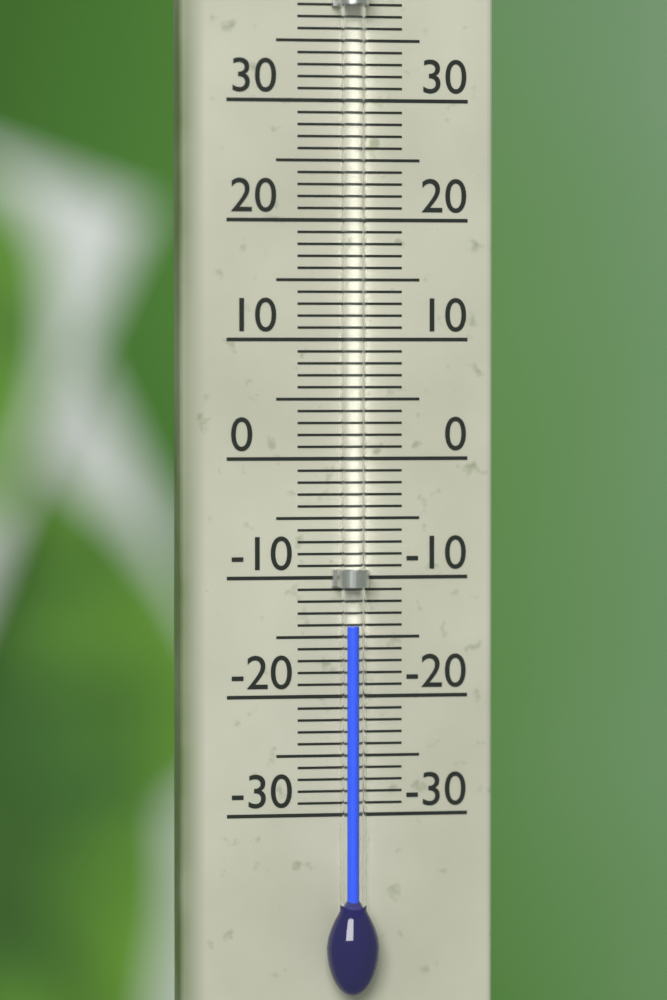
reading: -14 °C
